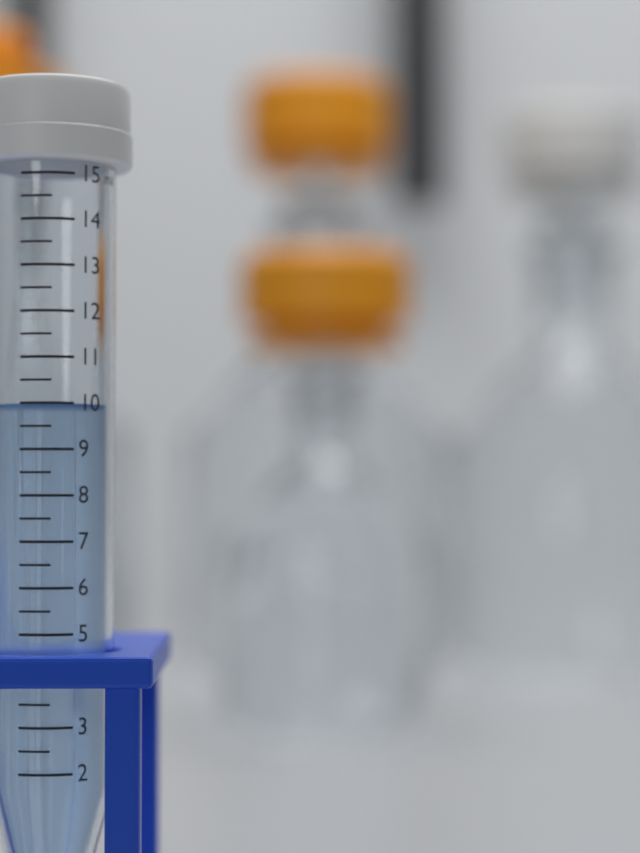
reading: 10.0 ml
